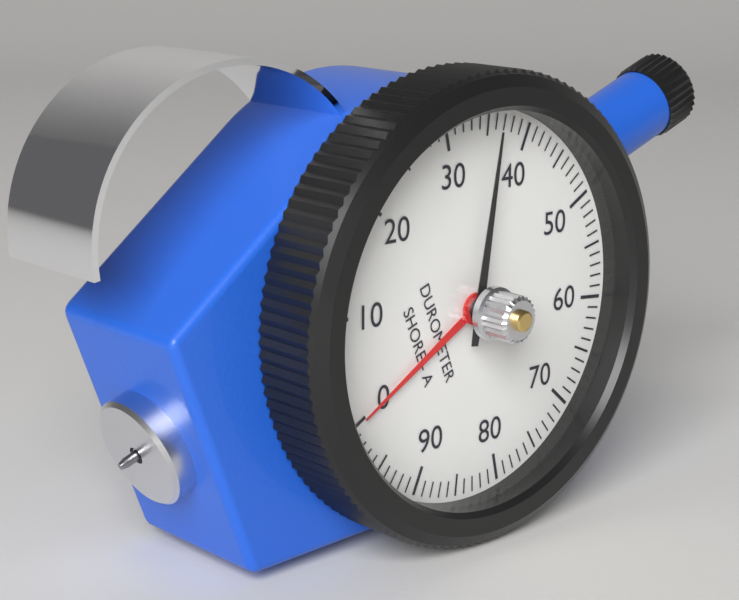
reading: 36 Shore A
